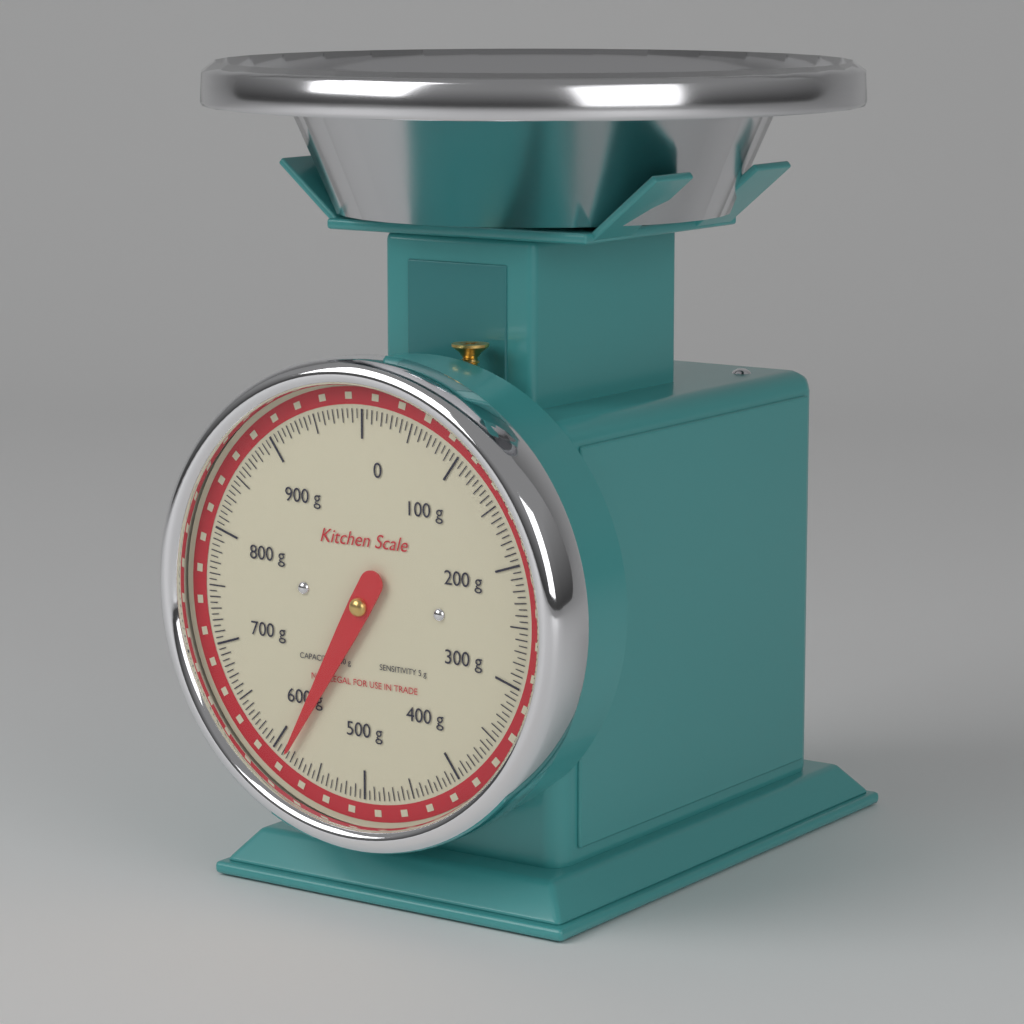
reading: 585 g
